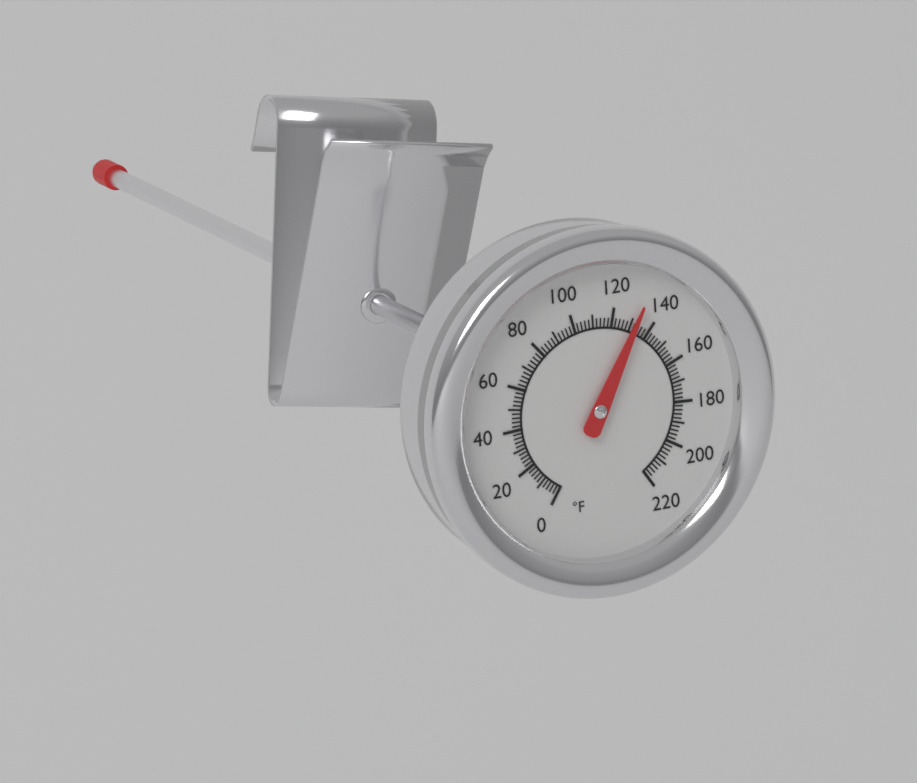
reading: 132 °F
